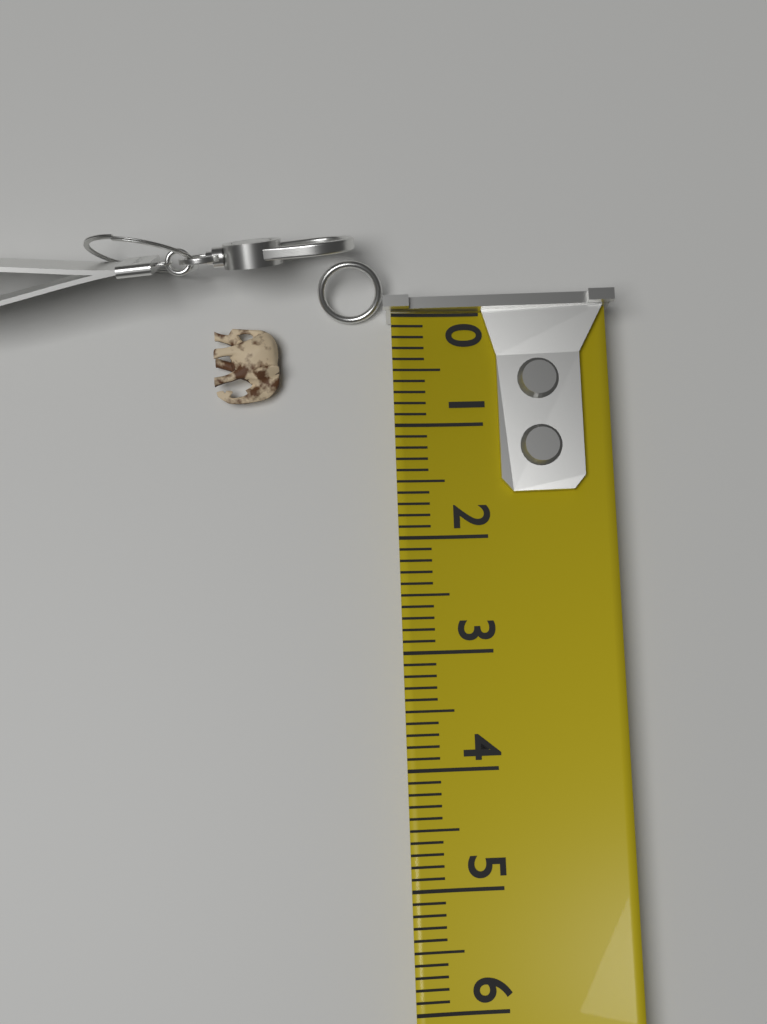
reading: 0.7 (no unit)
